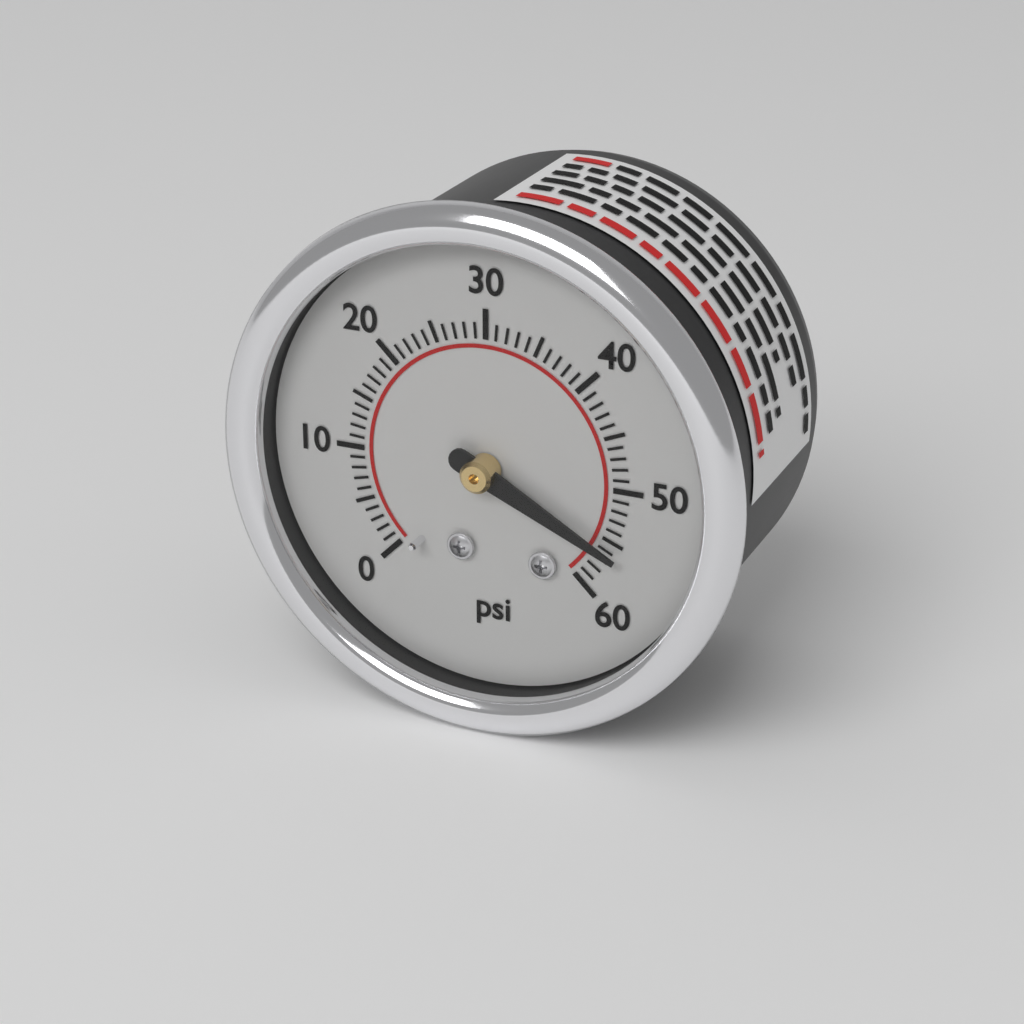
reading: 56 psi
